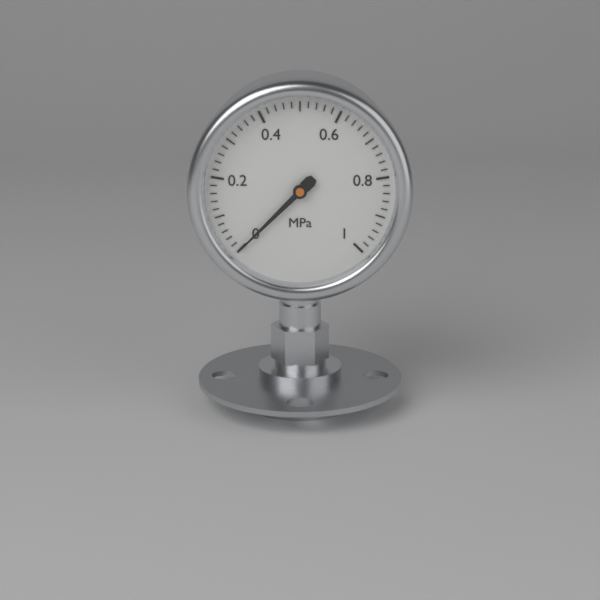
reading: 0.00 MPa
